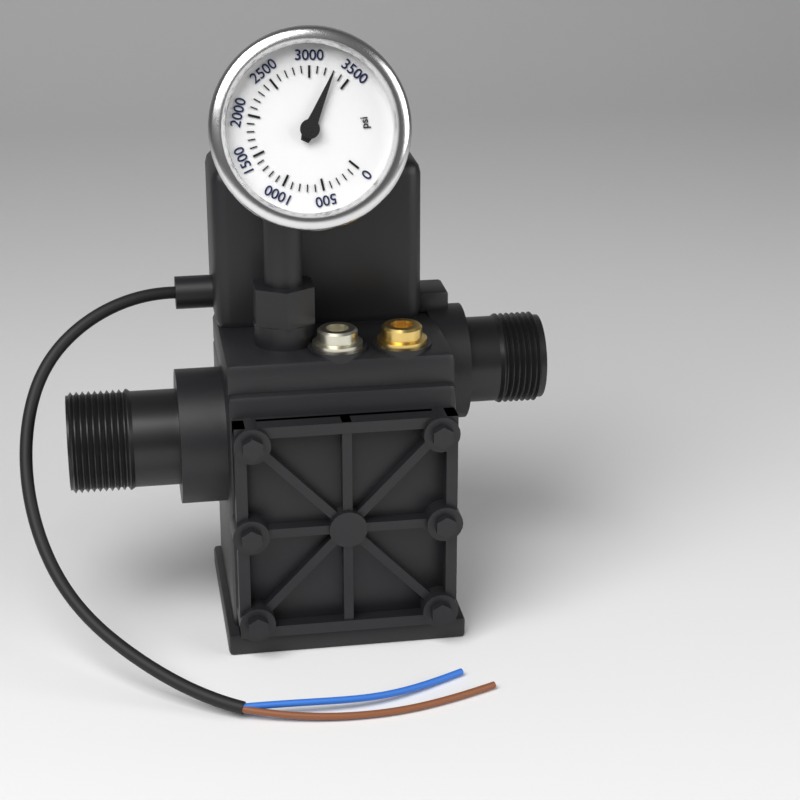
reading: 3300 psi
